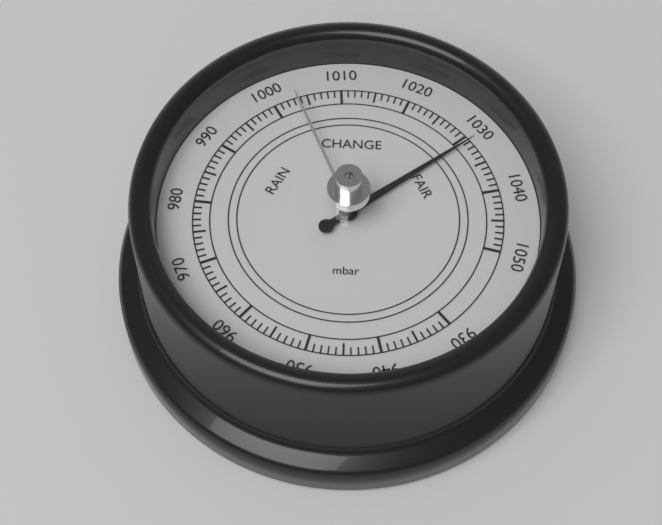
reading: 1031 mbar
